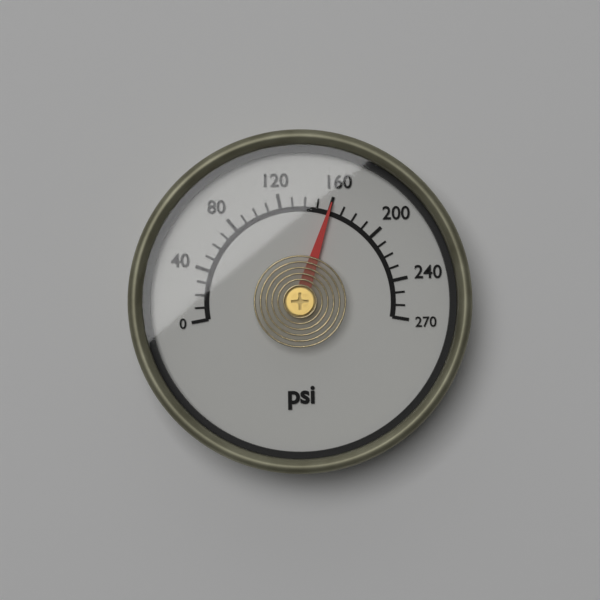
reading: 160 psi
